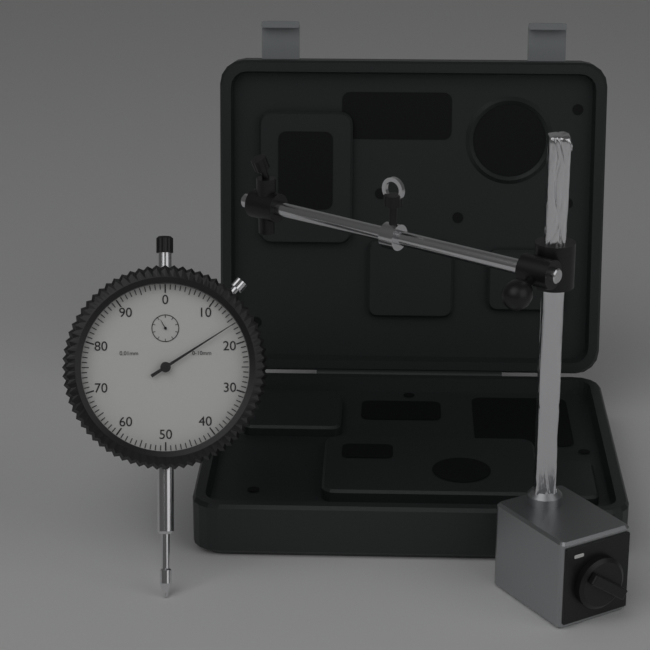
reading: 0.16 mm
